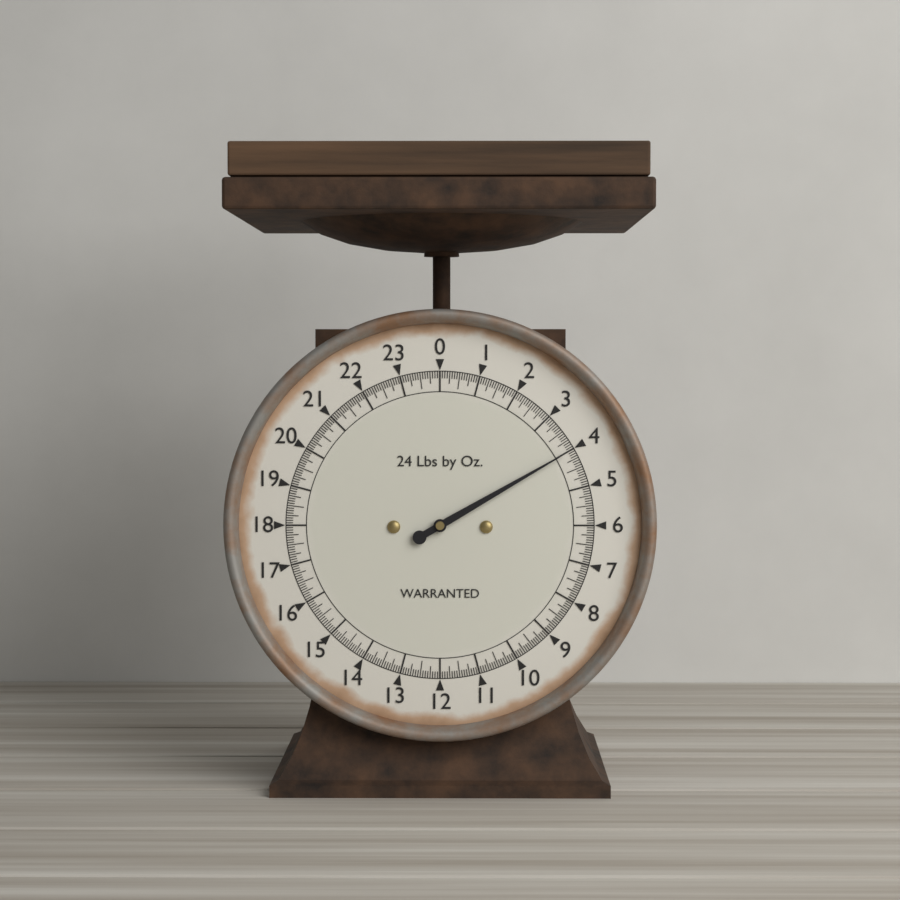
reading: 4.0000 lb
